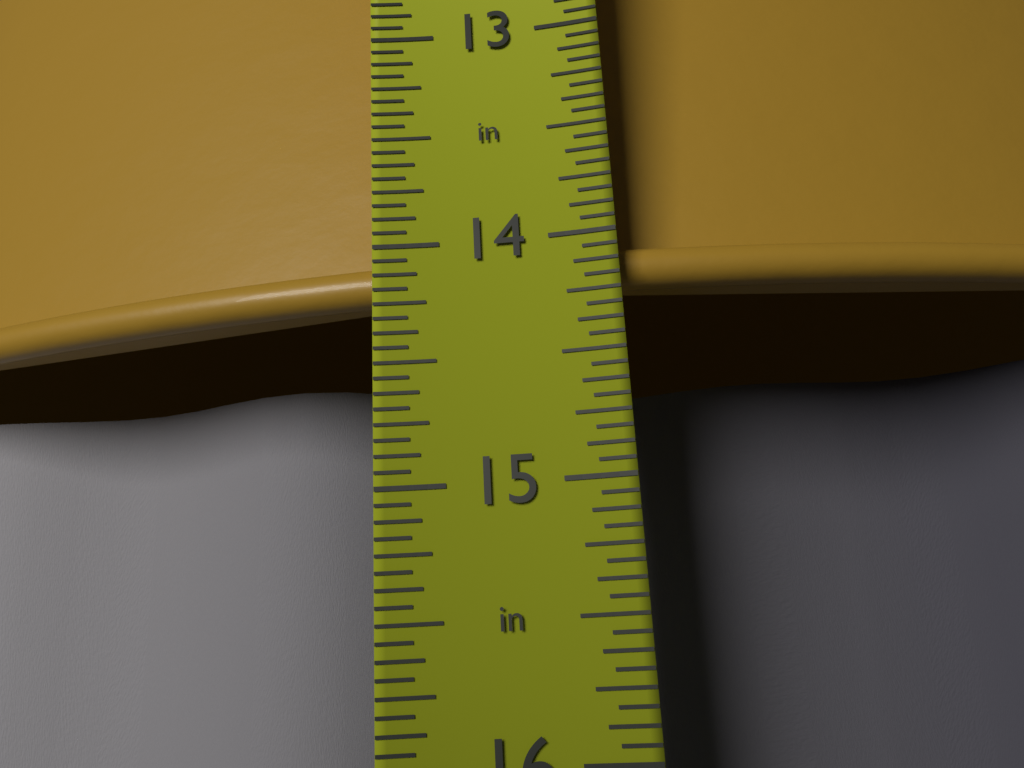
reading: 14.1875 in
